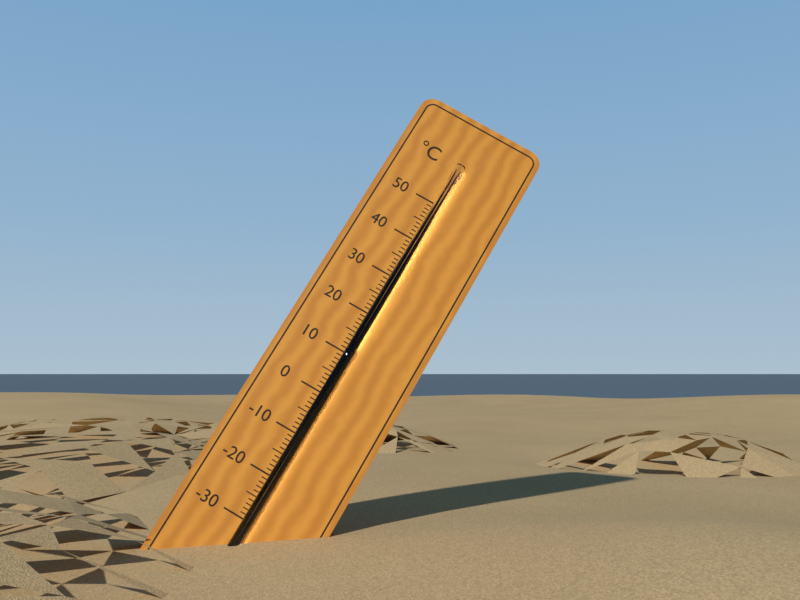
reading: 12 °C
